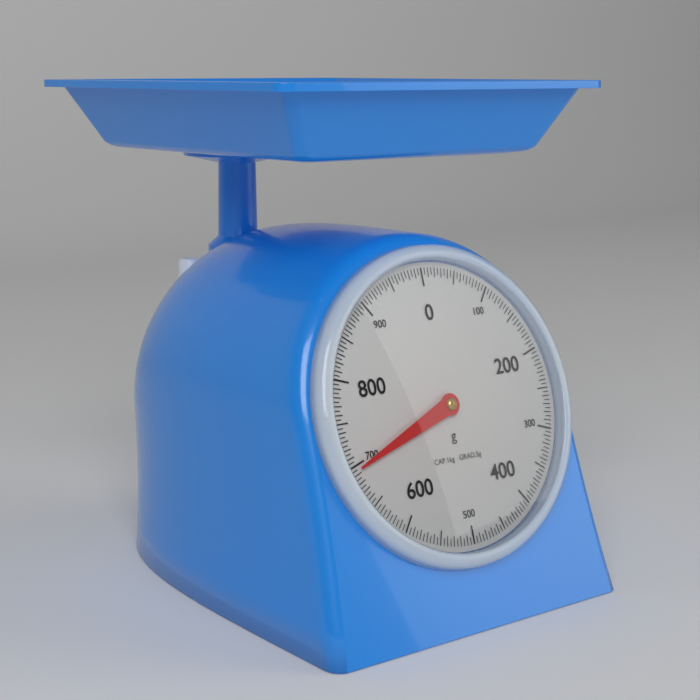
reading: 695 g
